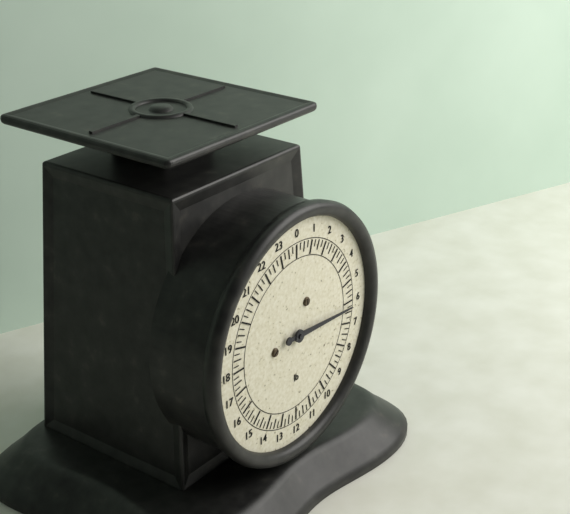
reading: 6.25 lb
